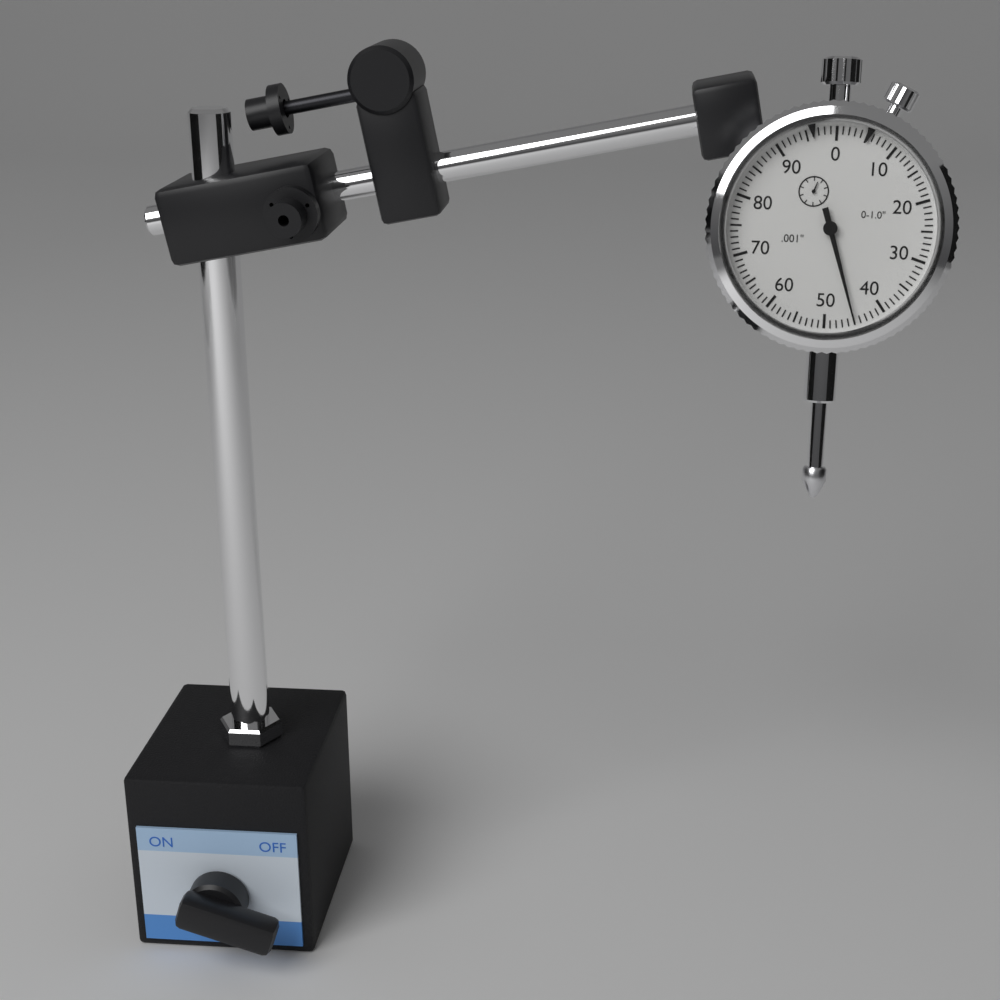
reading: 0.045 in
